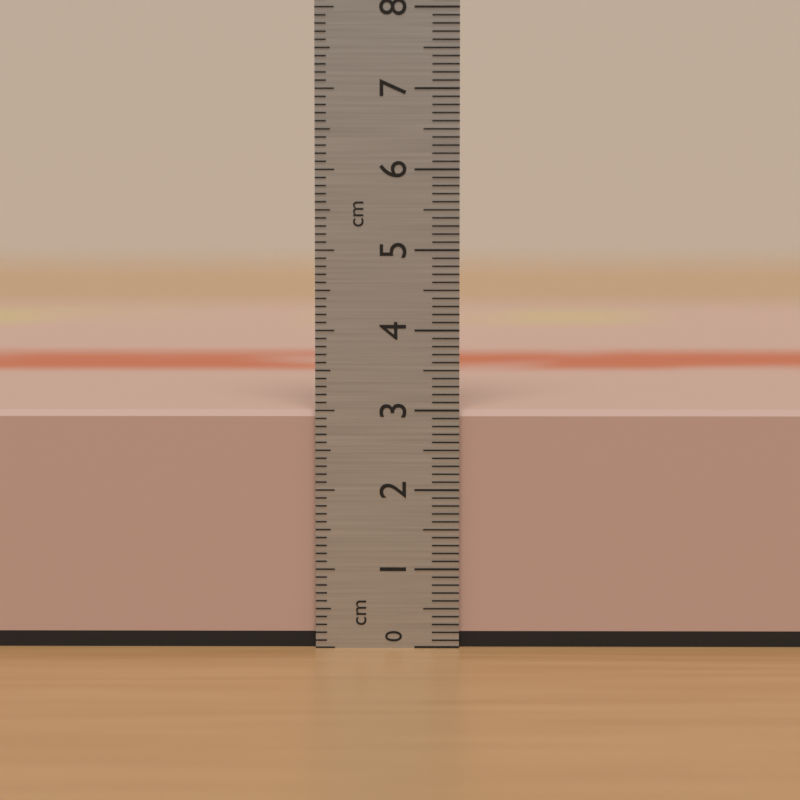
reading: 3.0 cm
